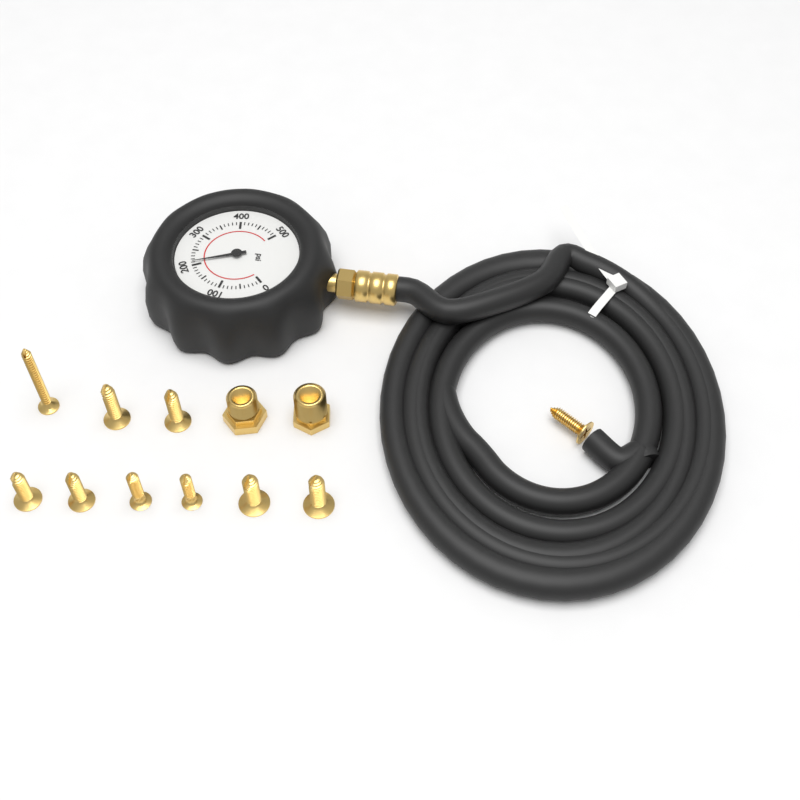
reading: 210 psi
